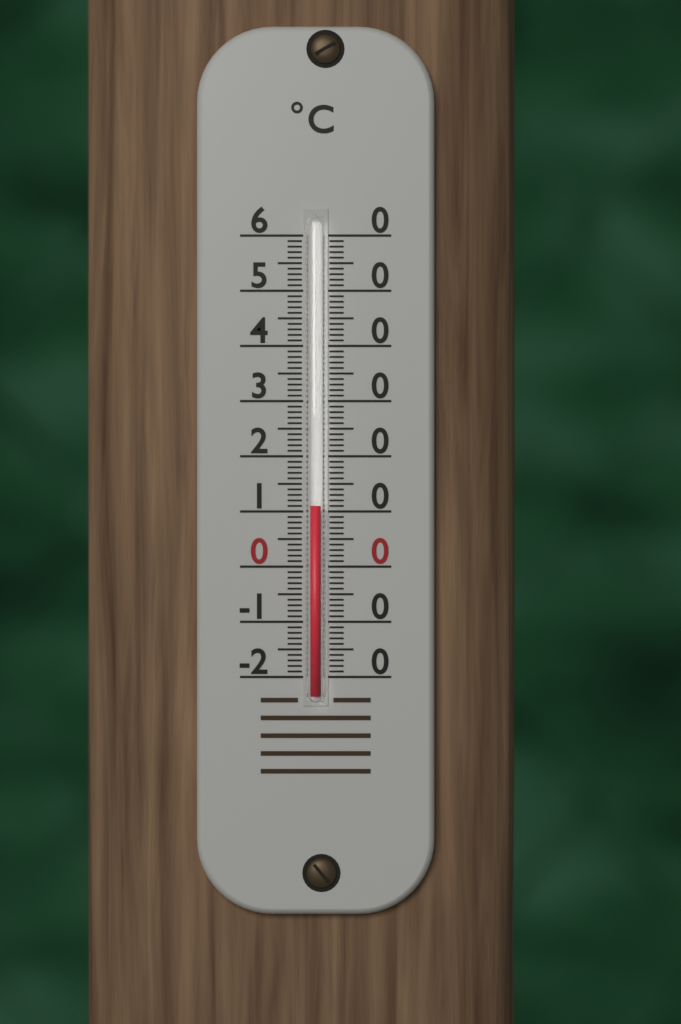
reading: 11 °C
